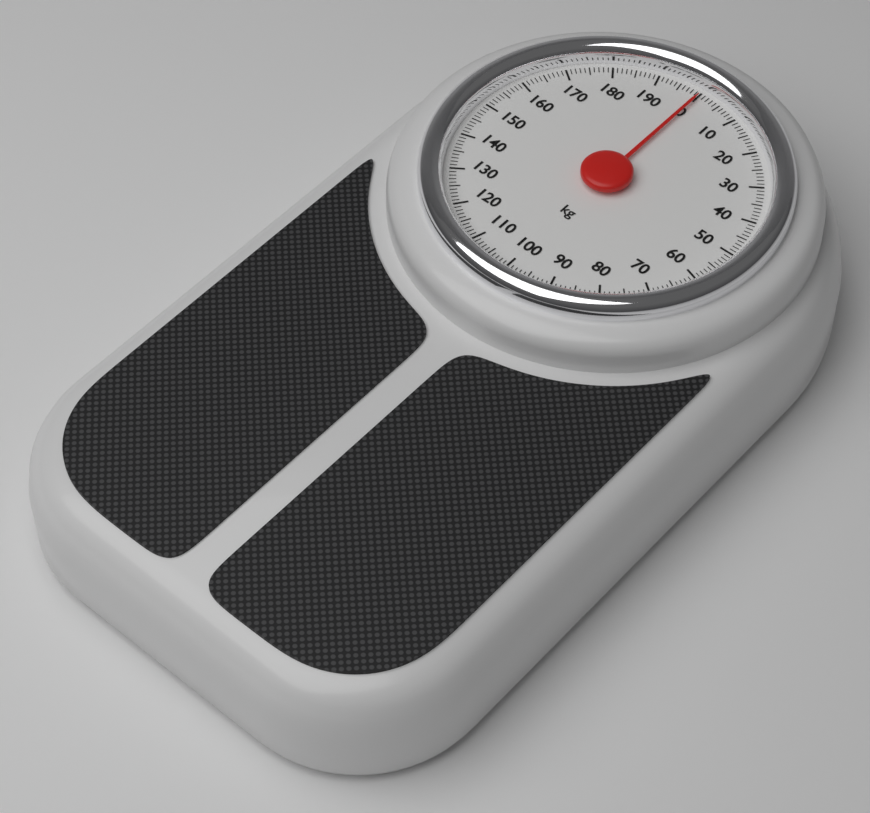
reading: 0 kg
